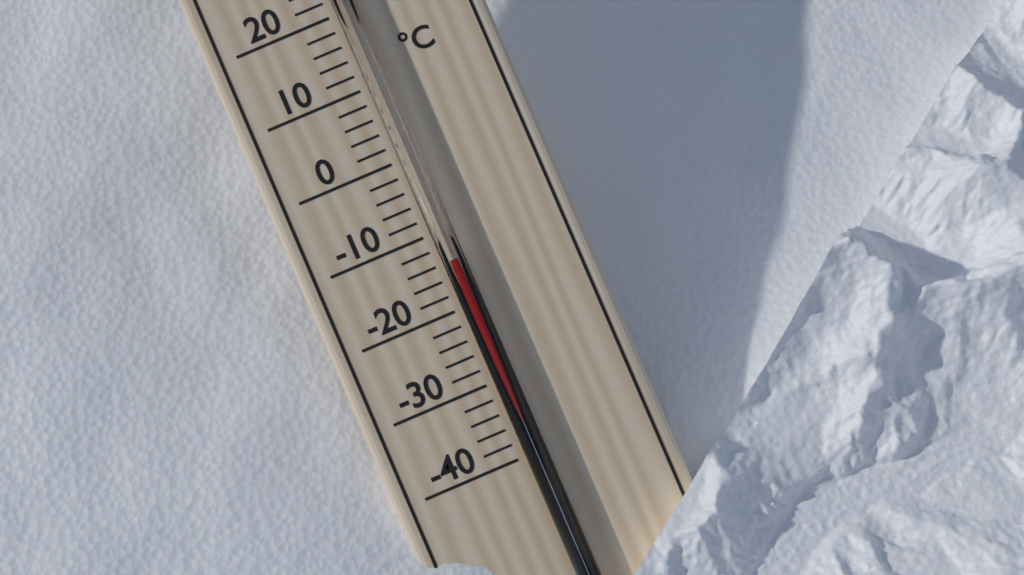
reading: -14 °C
